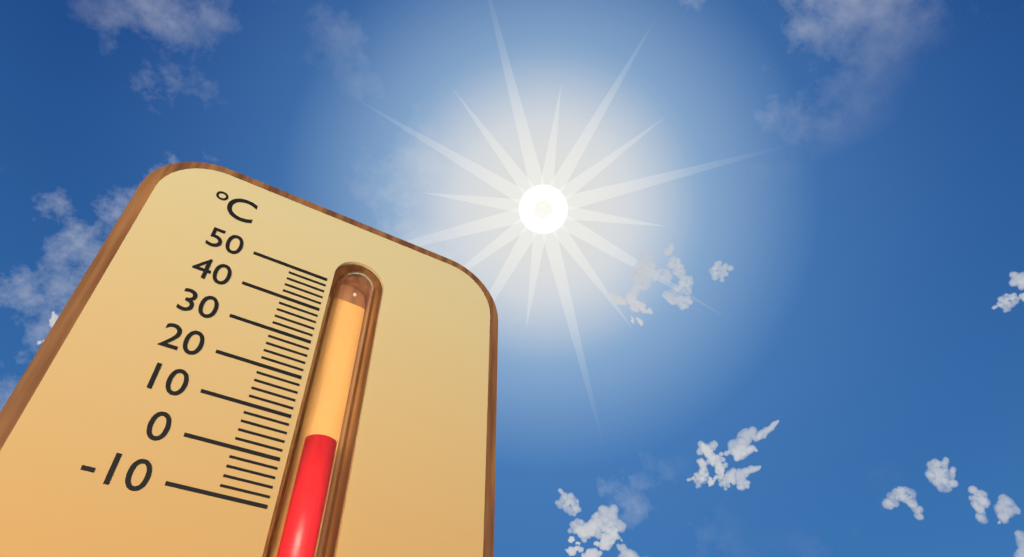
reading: 8 °C
